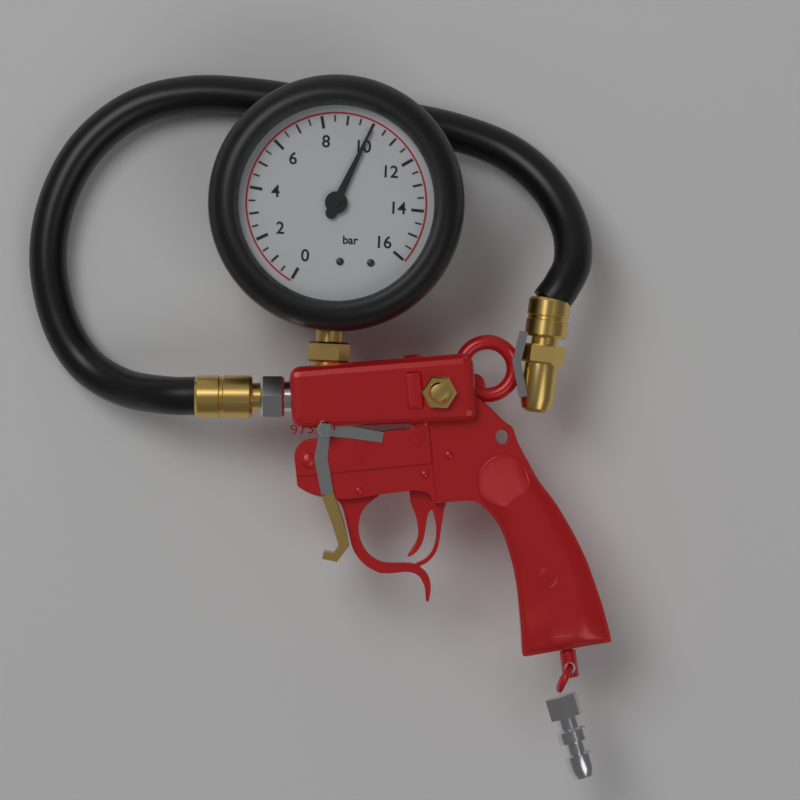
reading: 10.0 bar
